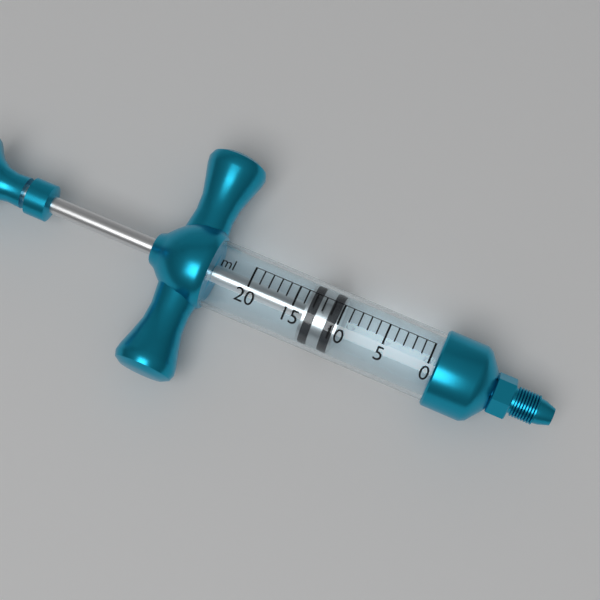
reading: 10 ml
